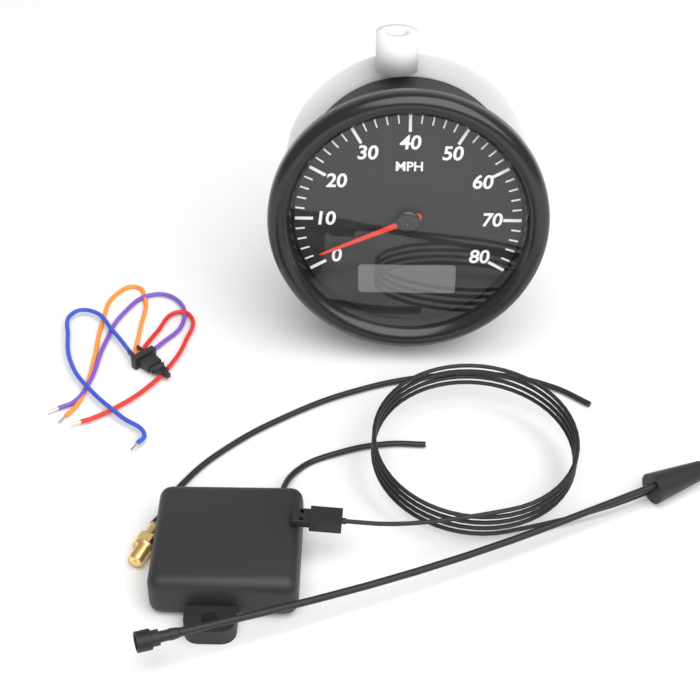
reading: 2 MPH
